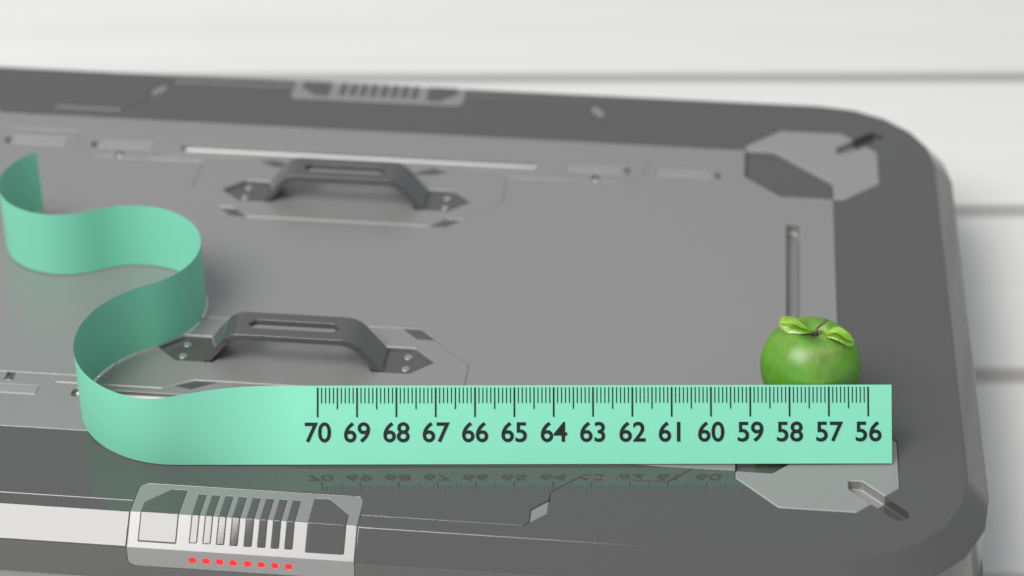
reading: 58.6 (no unit)
